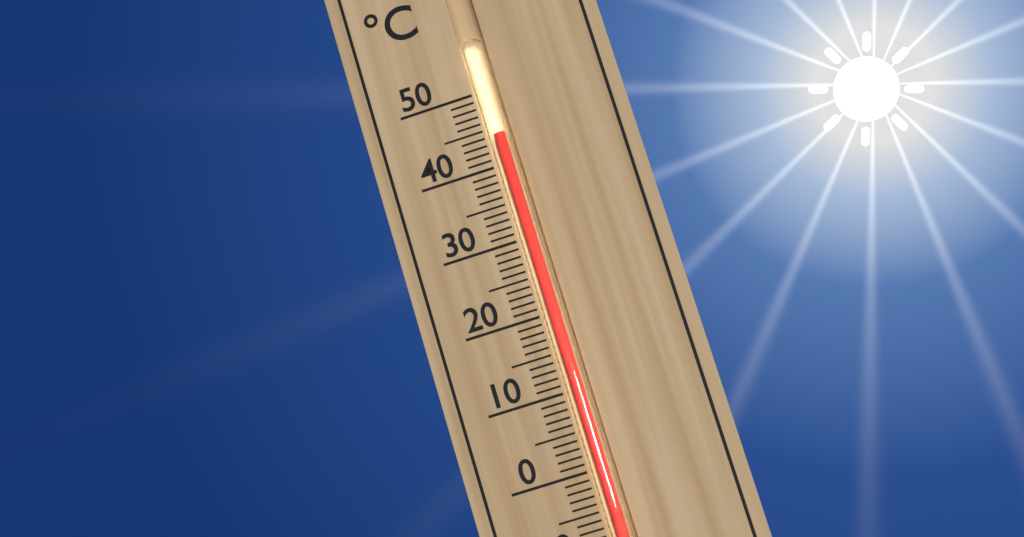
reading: 44 °C
